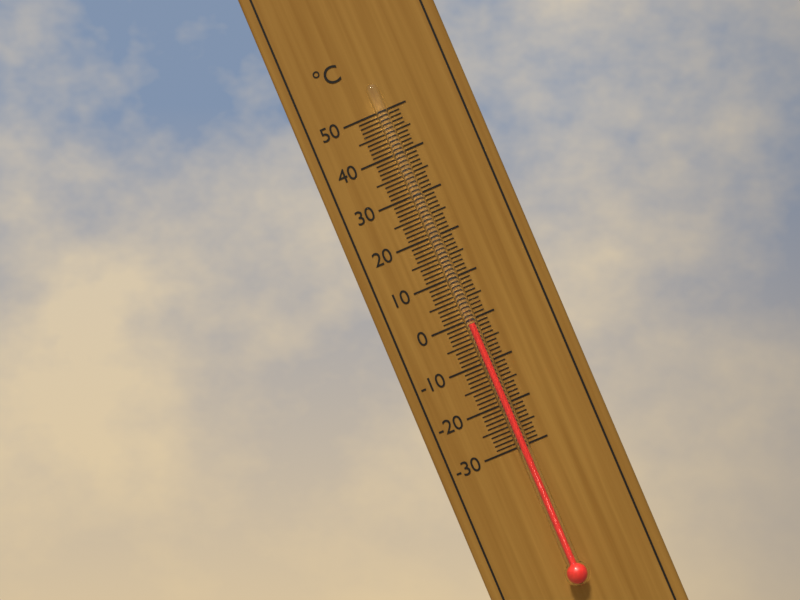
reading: -1 °C
